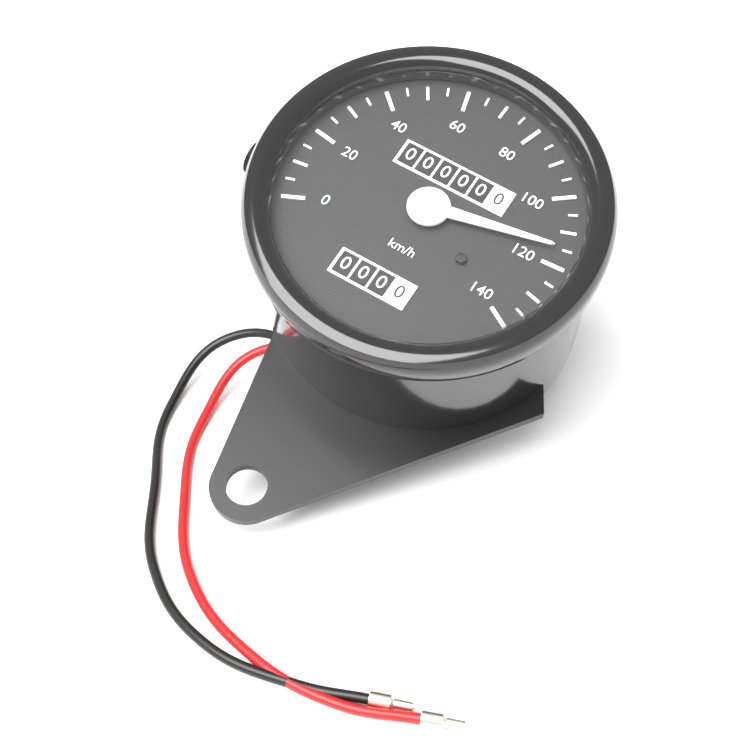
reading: 115 km/h
